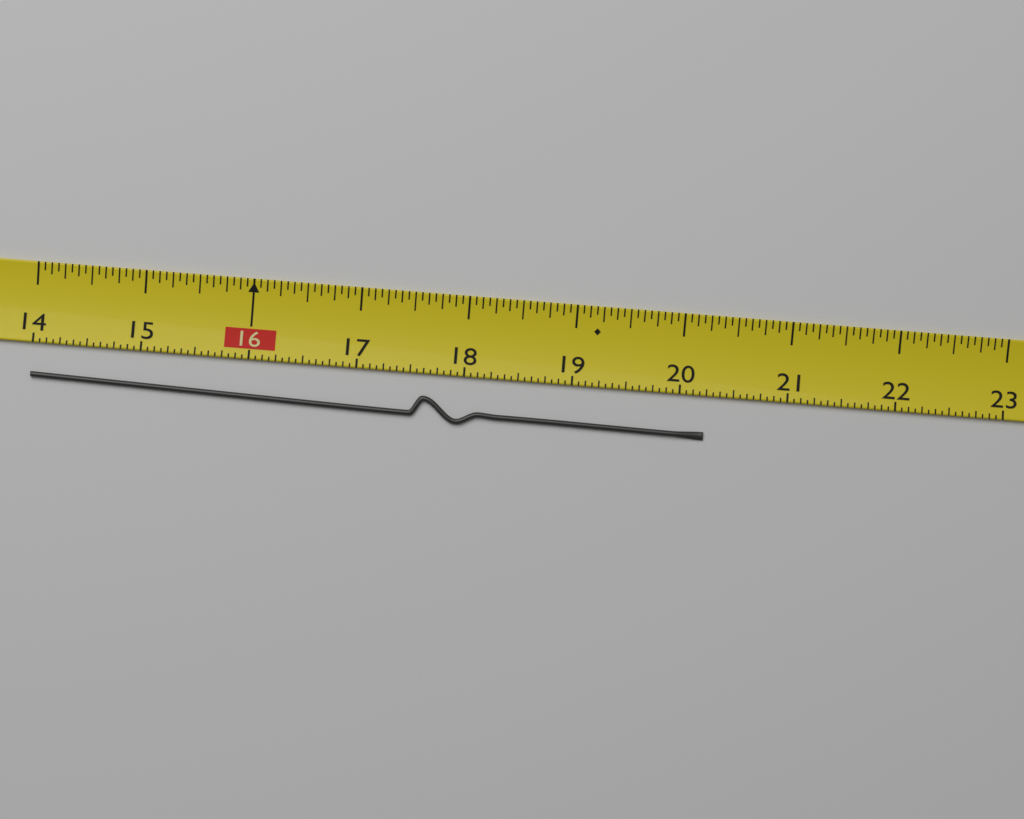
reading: 20.2500 (no unit)
